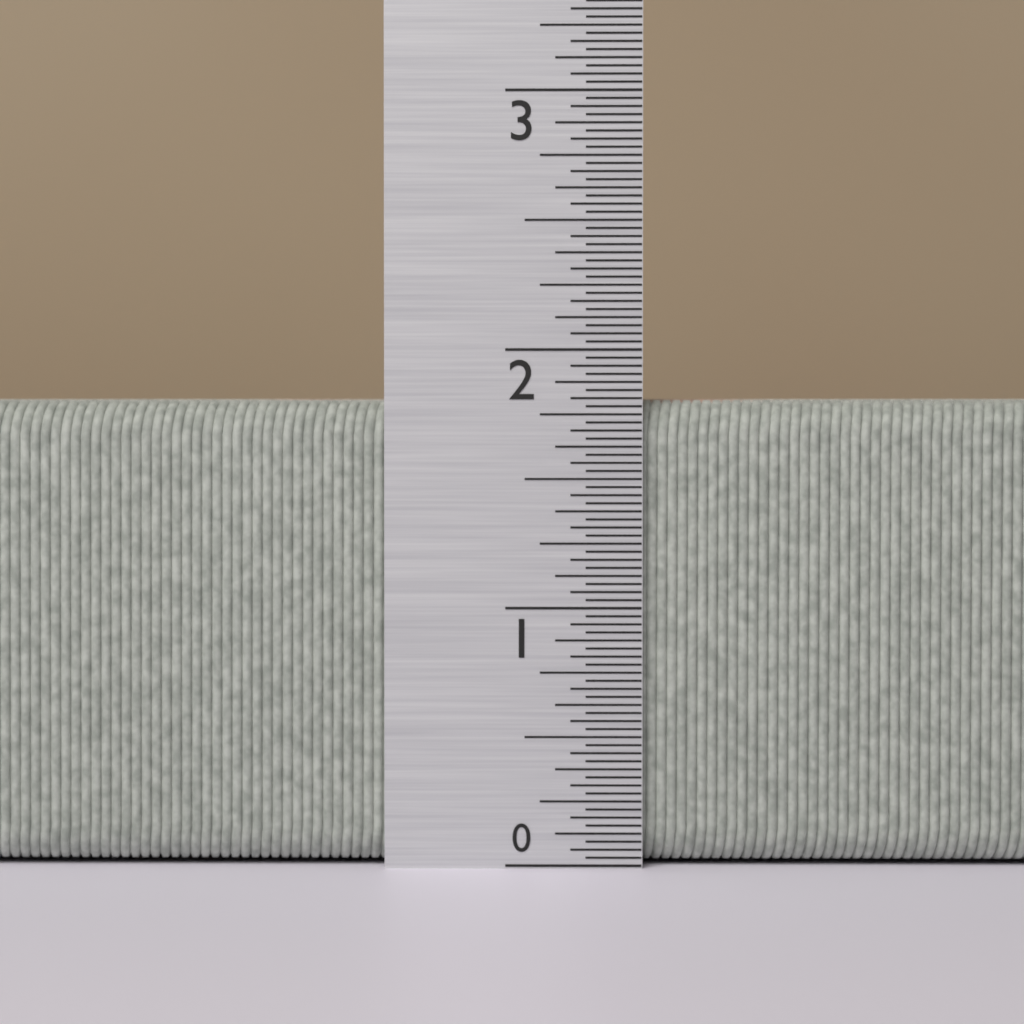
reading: 1.81250 in
